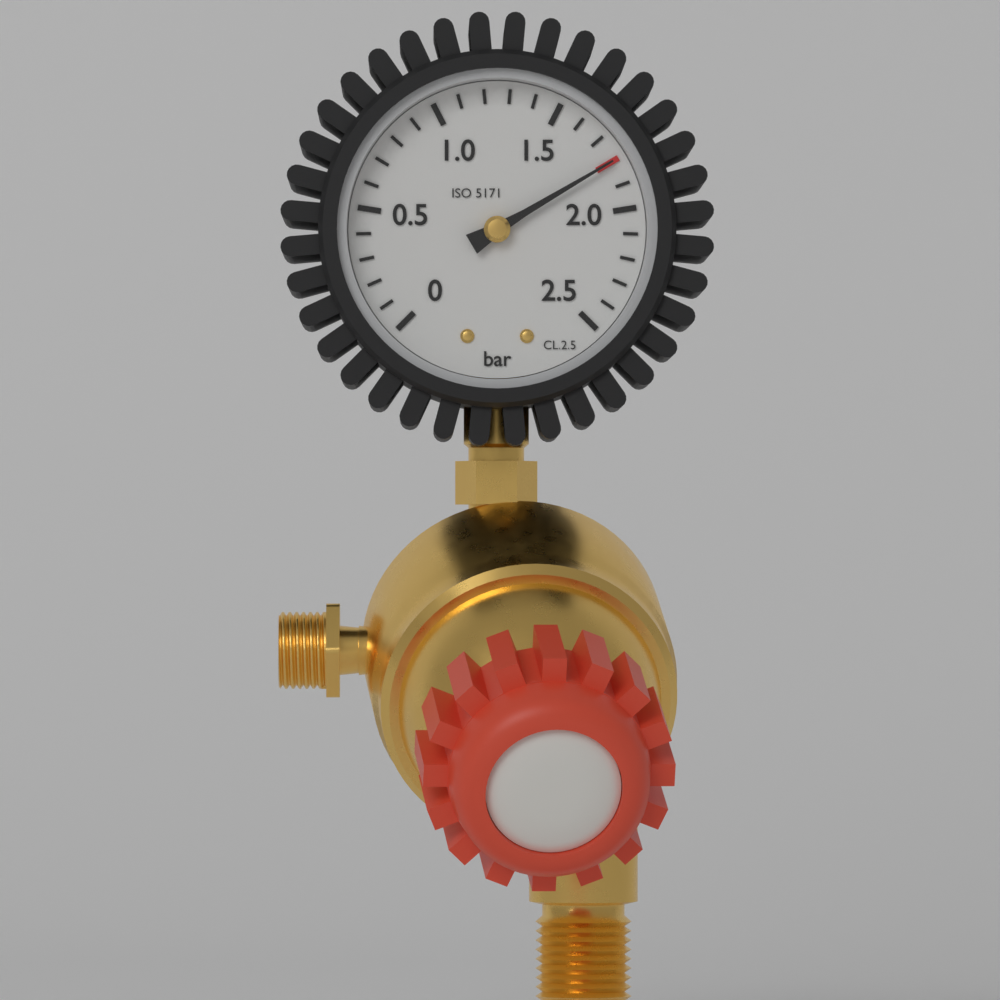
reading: 1.8 bar
